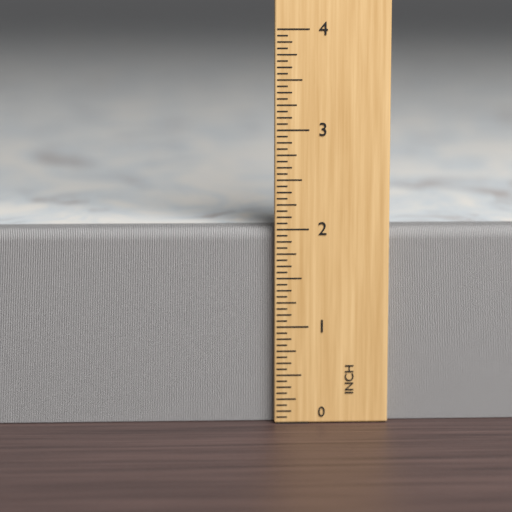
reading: 2.0000 in
